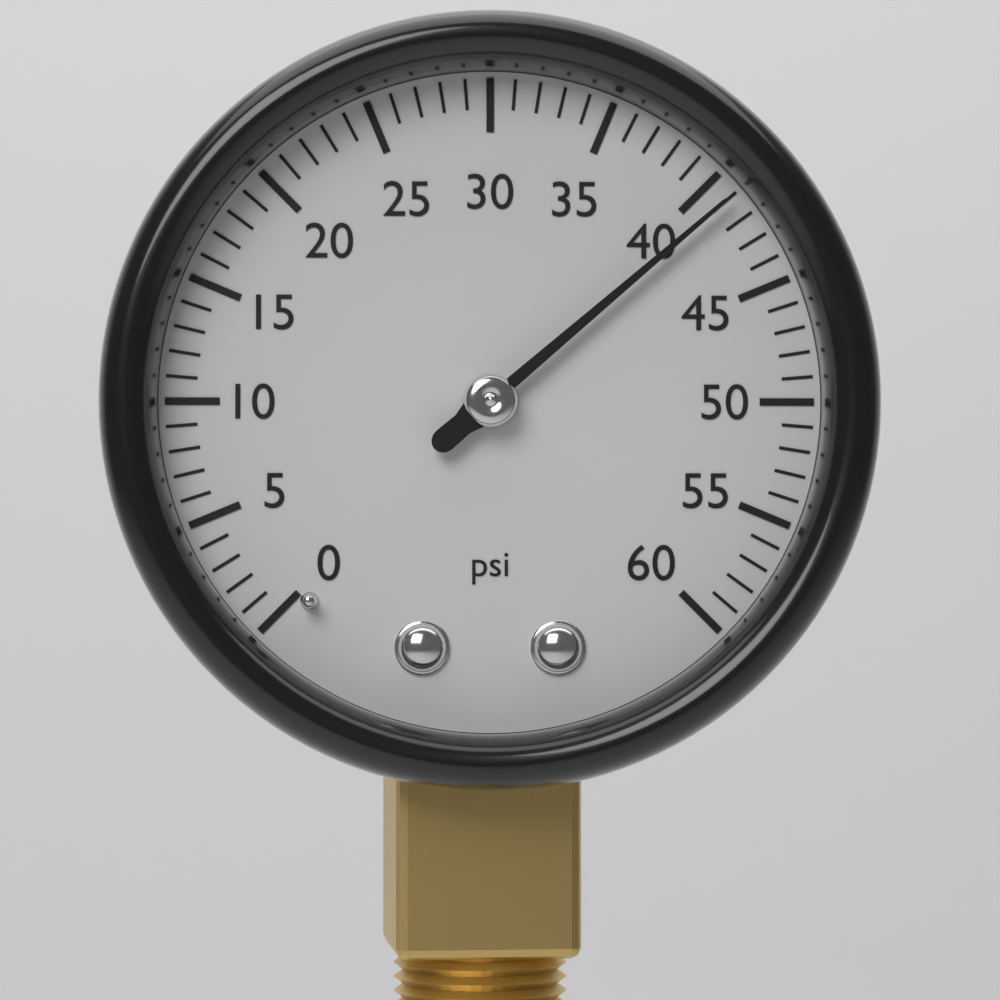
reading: 41 psi
